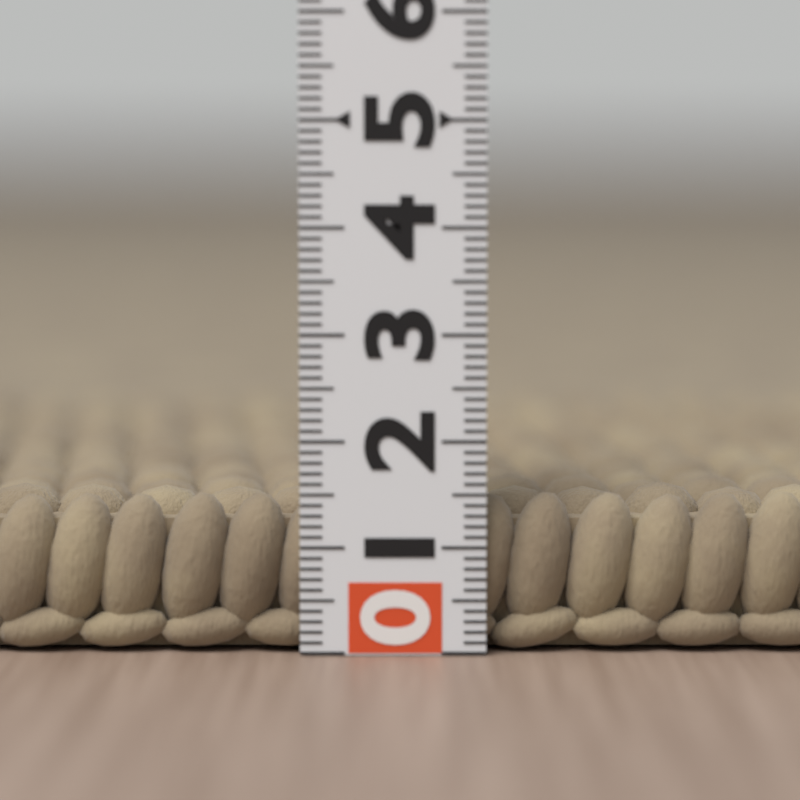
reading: 1.5 (no unit)
